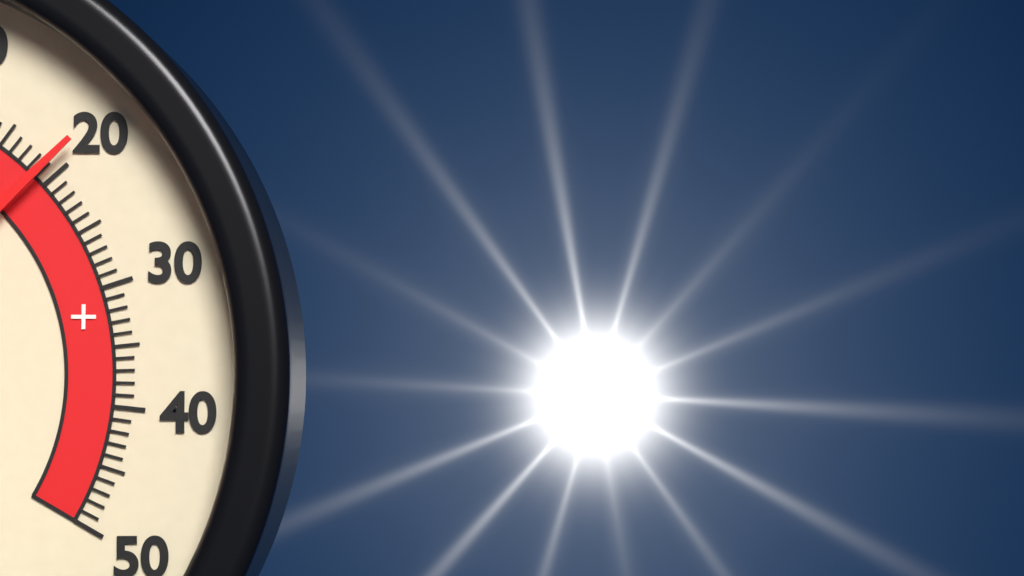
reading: 19 °C
